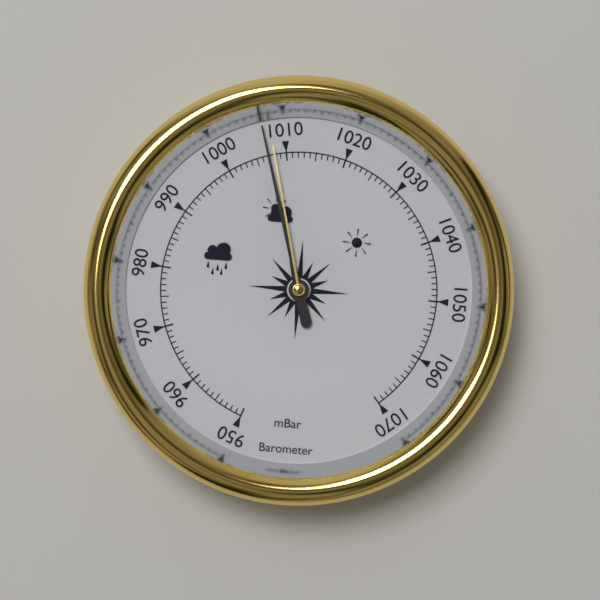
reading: 1007 mbar
